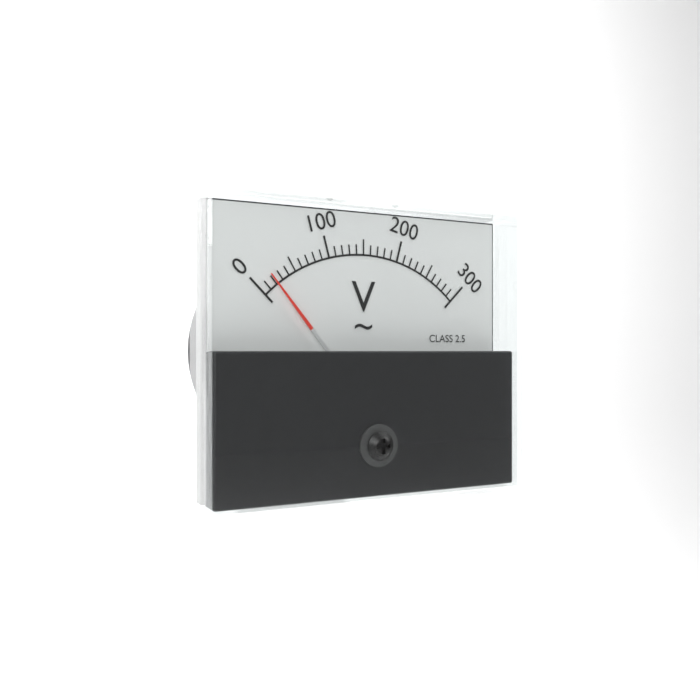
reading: 20 V
